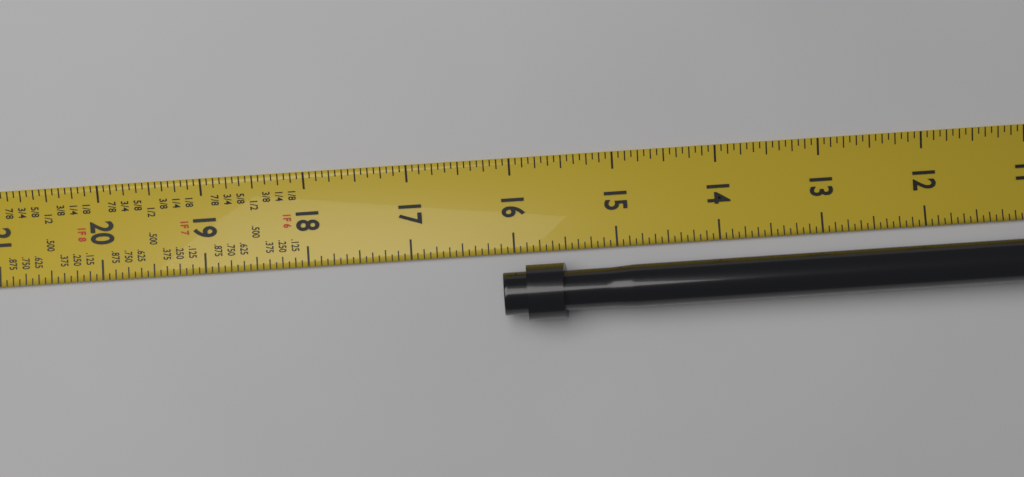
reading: 16.1250 in
